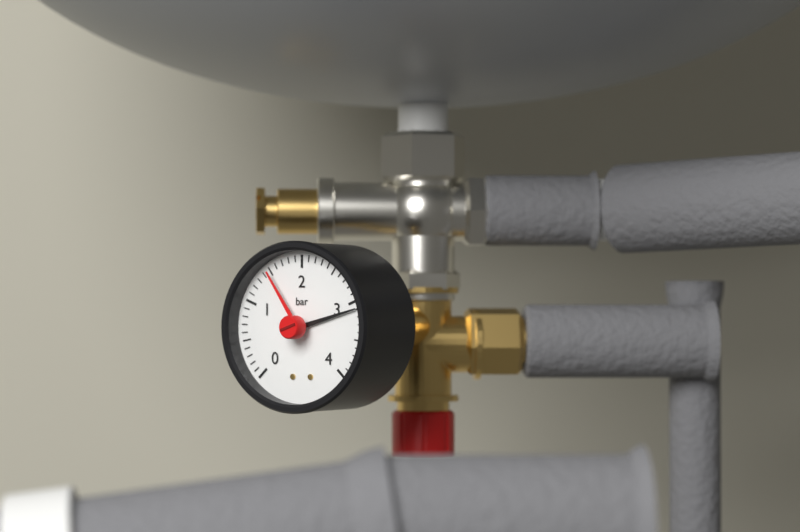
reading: 3.1 bar
